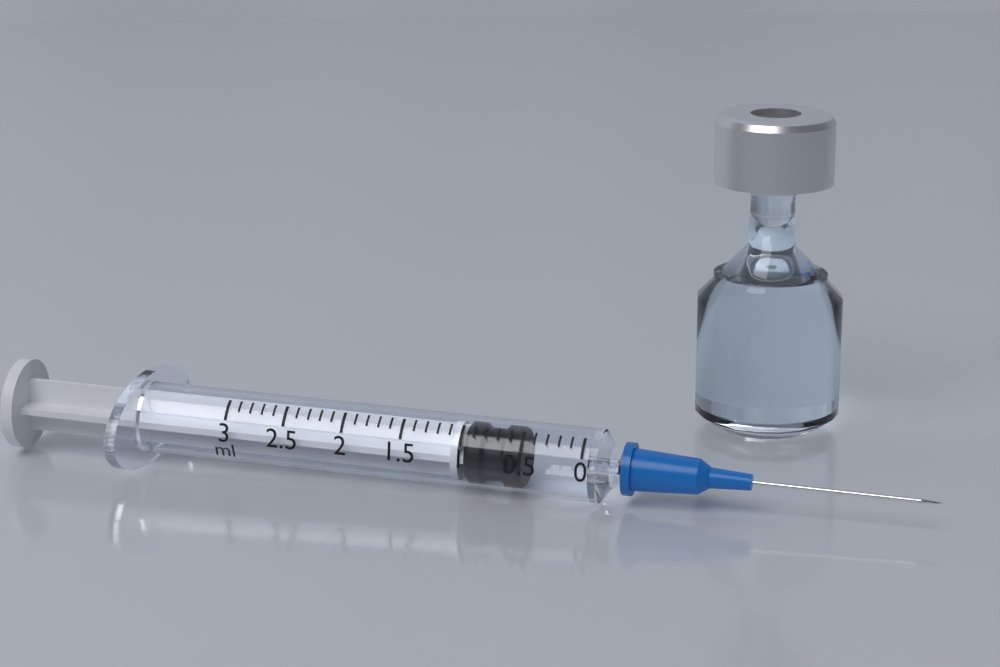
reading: 0.5 ml
